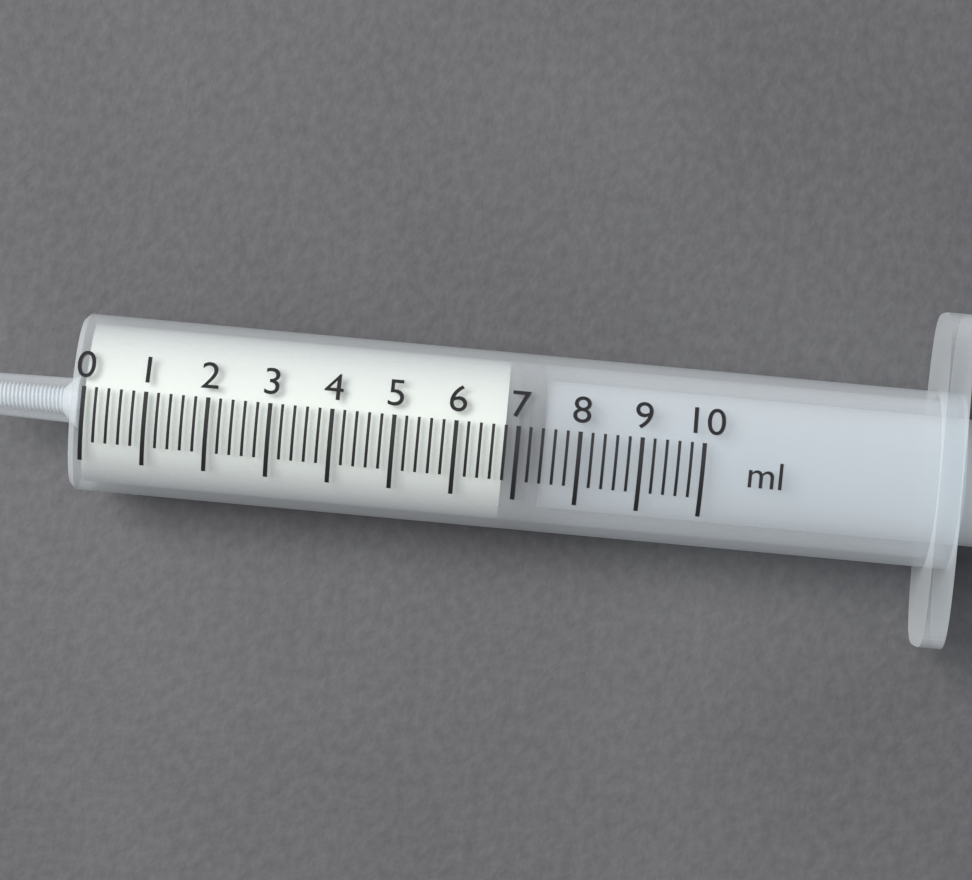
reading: 6.8 ml
